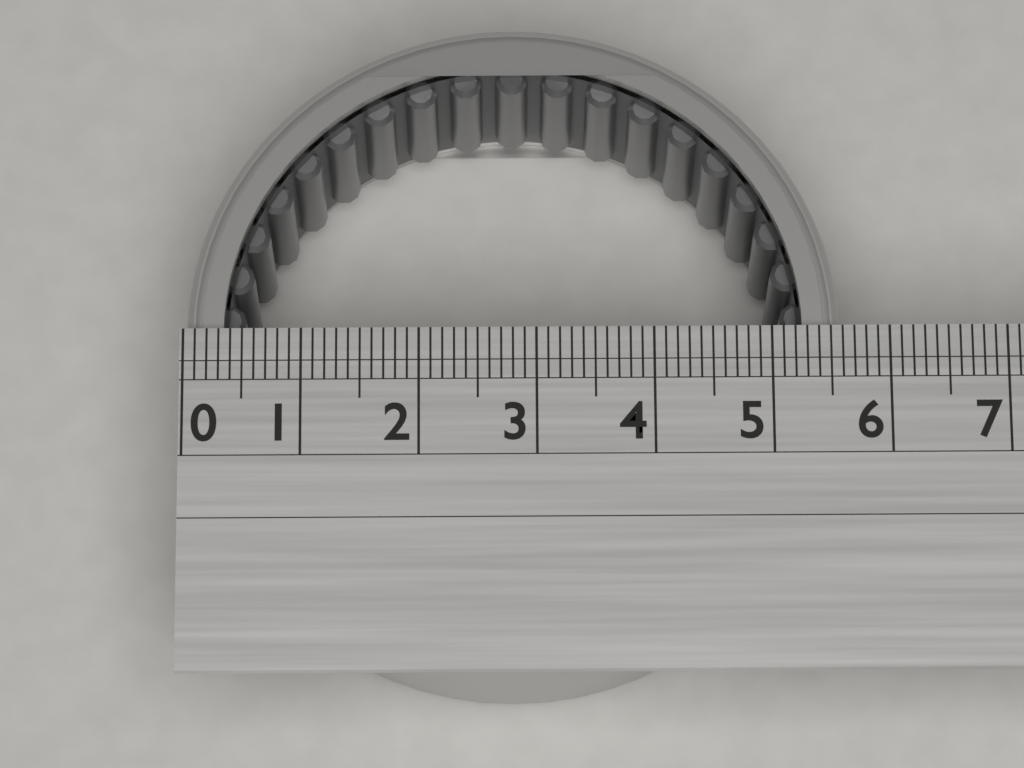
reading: 5.6 (no unit)
